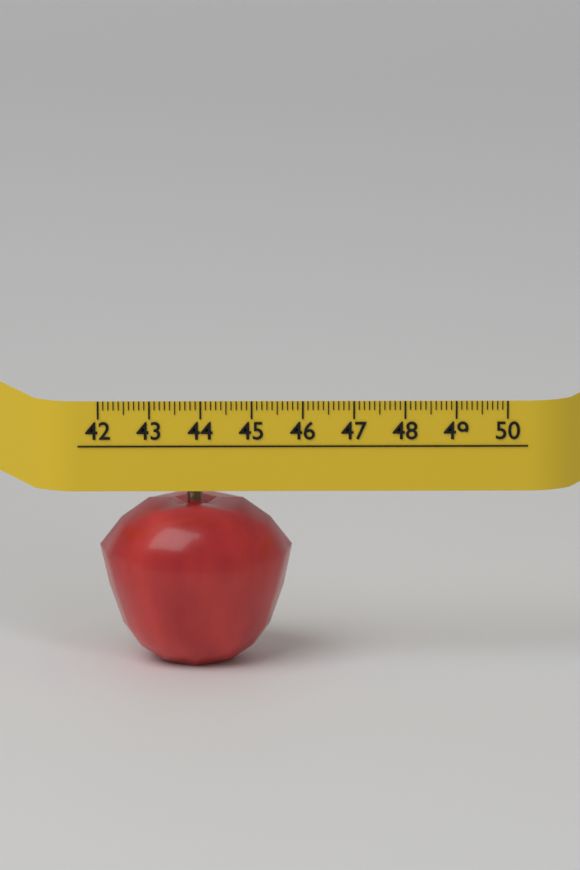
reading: 45.8 (no unit)
